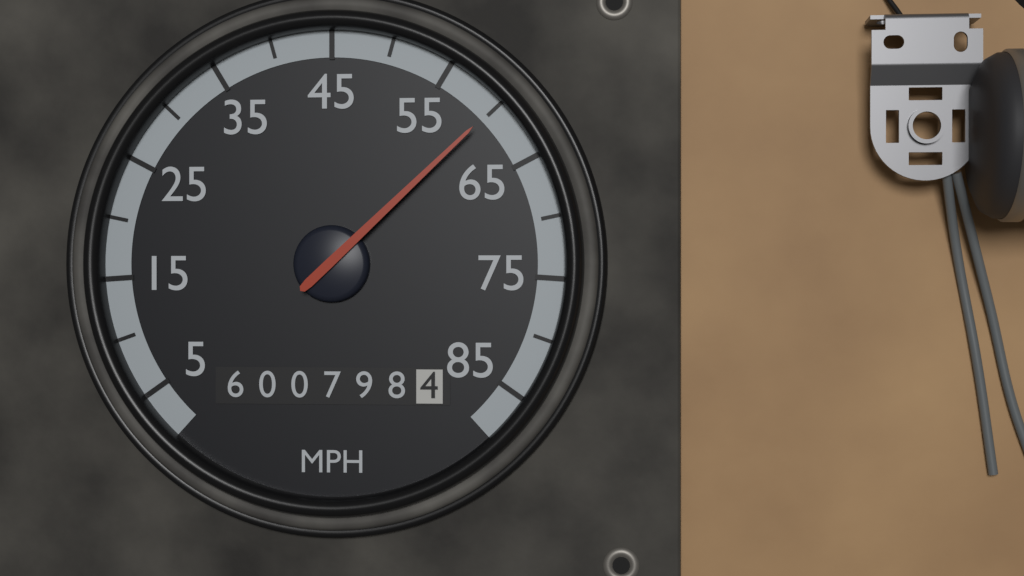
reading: 60 MPH
